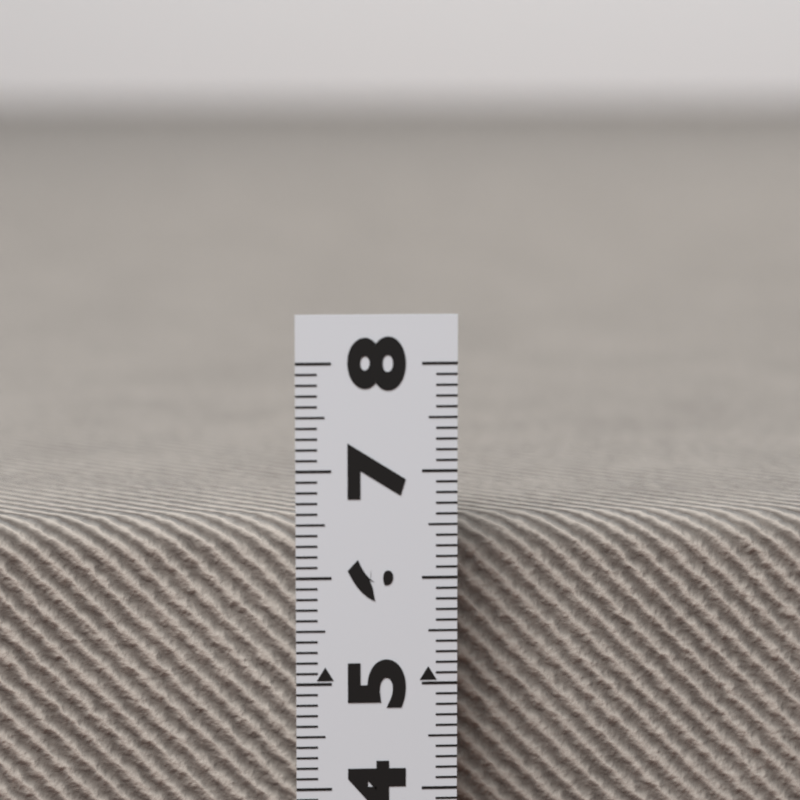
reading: 6.4 (no unit)
